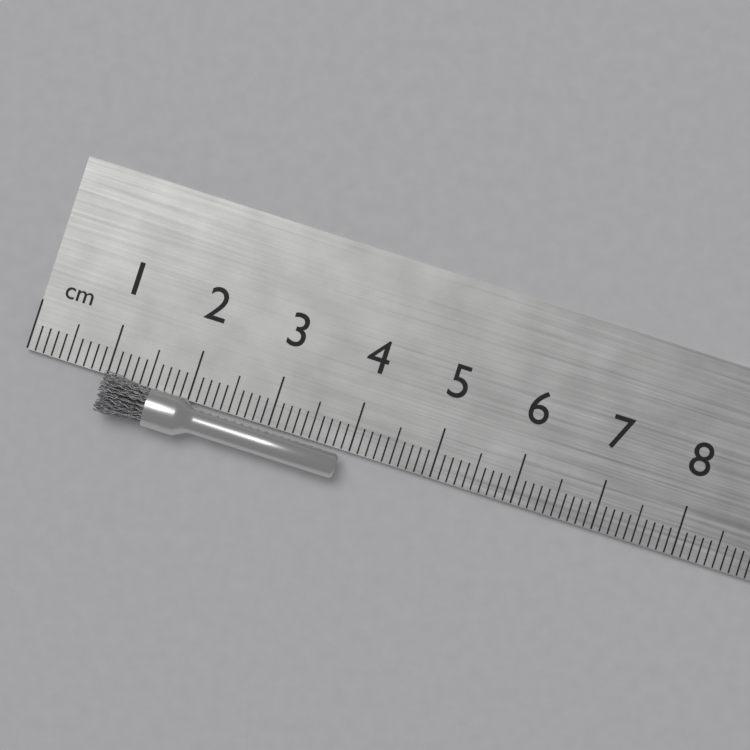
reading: 3.9 cm
